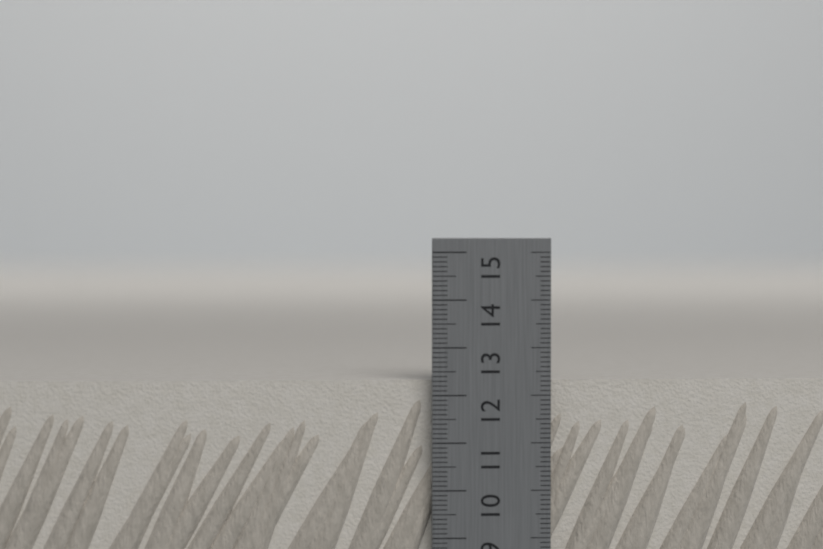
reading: 12.3 cm
